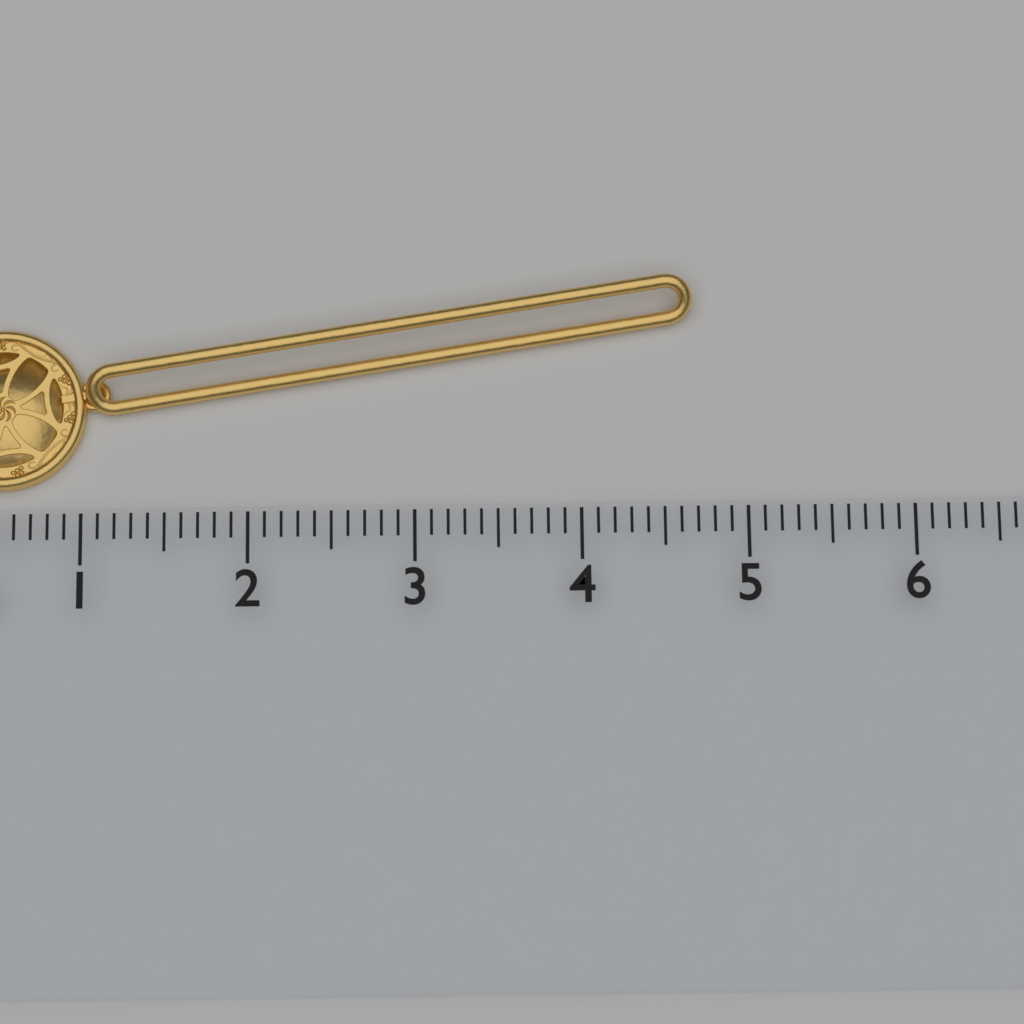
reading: 4.7 cm
